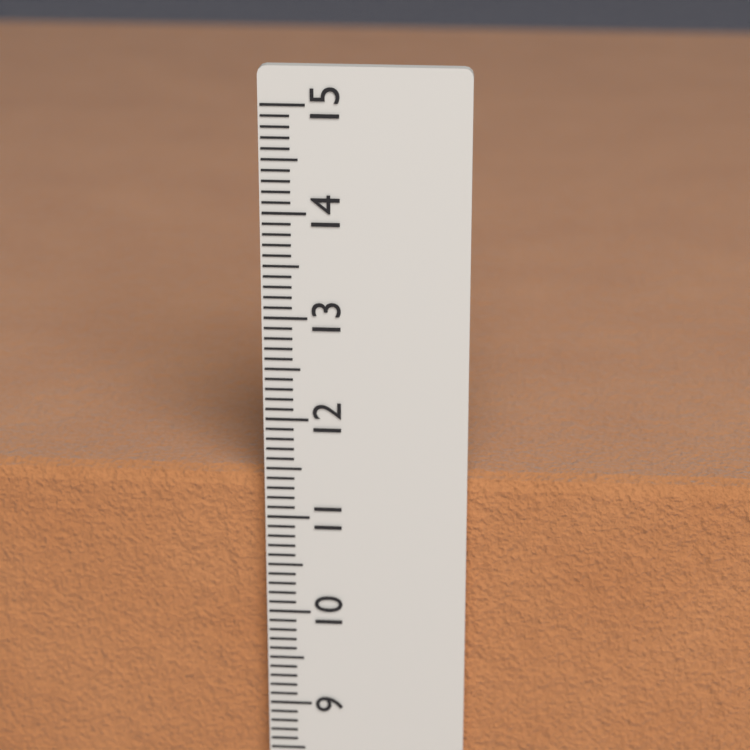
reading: 11.4 cm
